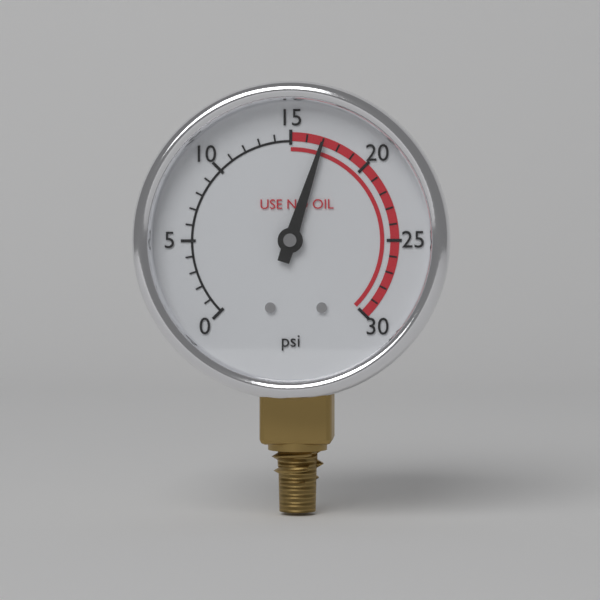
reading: 17 psi
